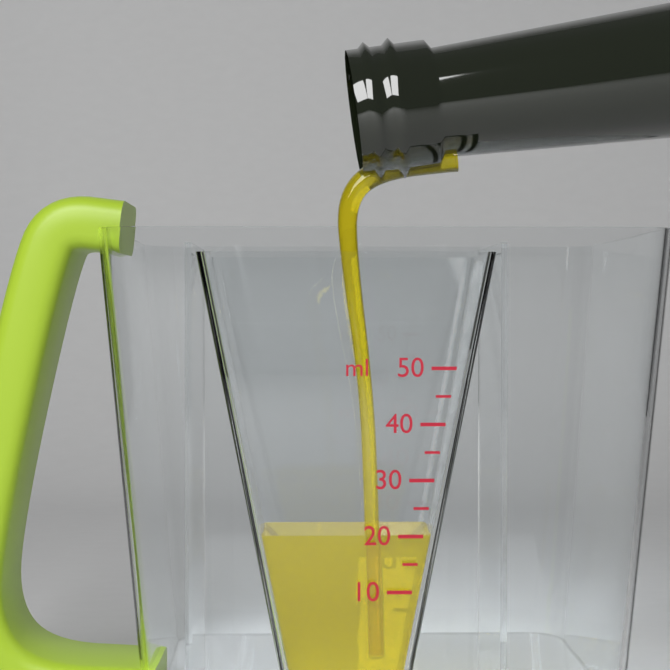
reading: 20 ml
